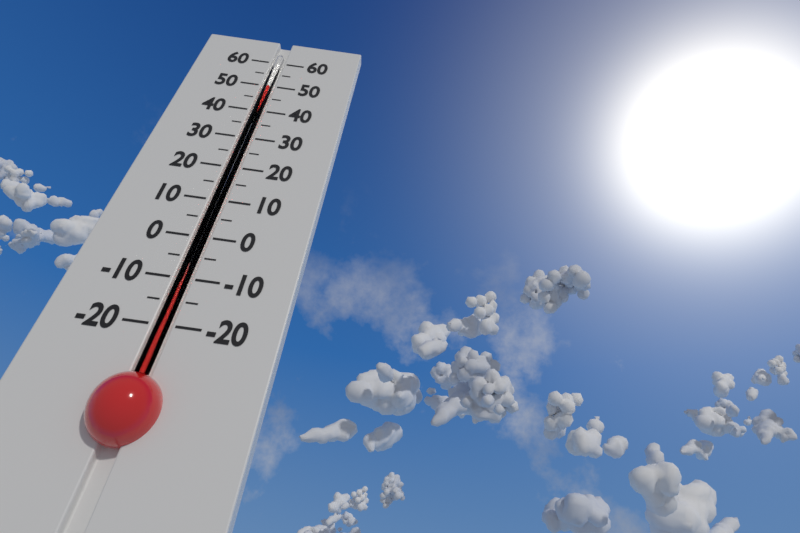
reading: 50 (no unit)
